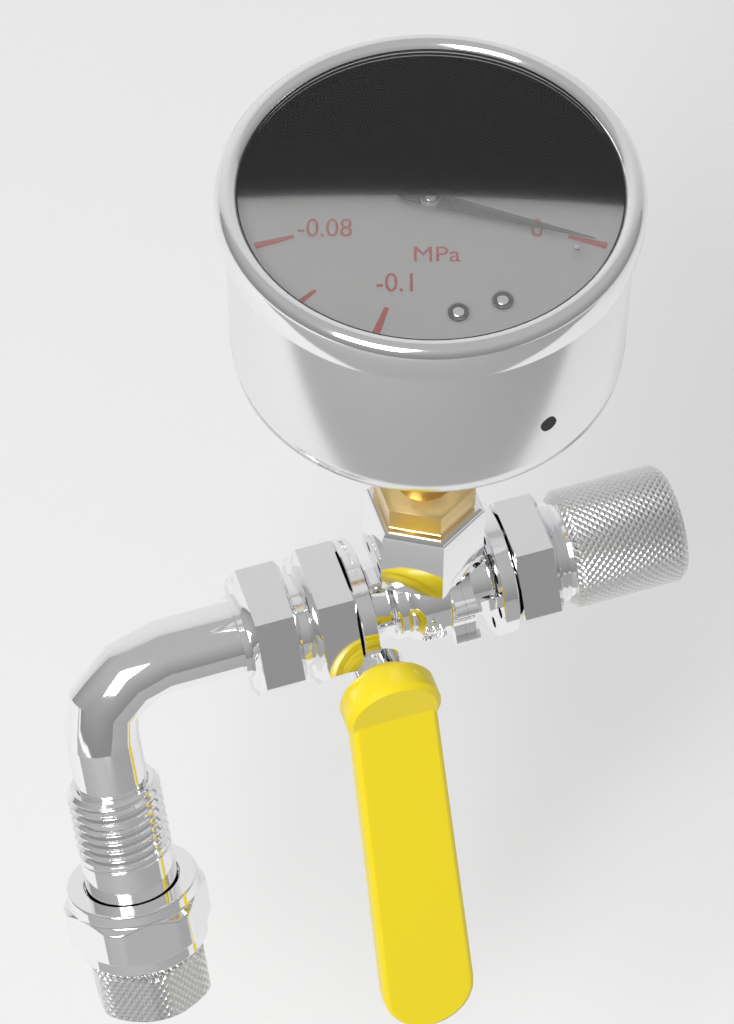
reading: 0.00 MPa
